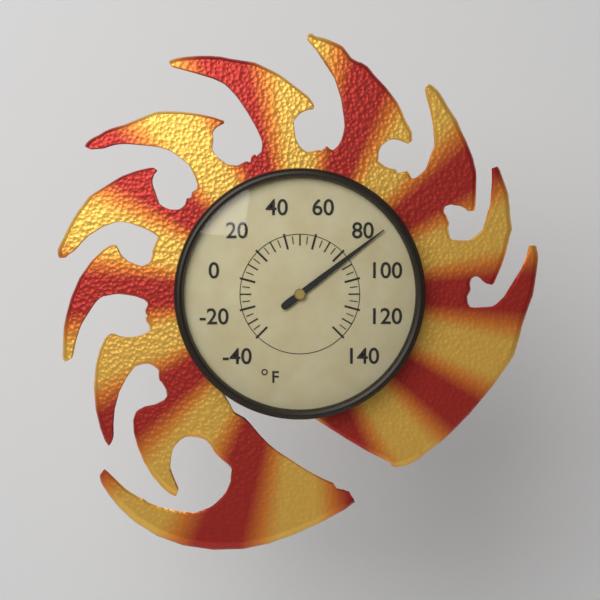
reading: 85 °F
